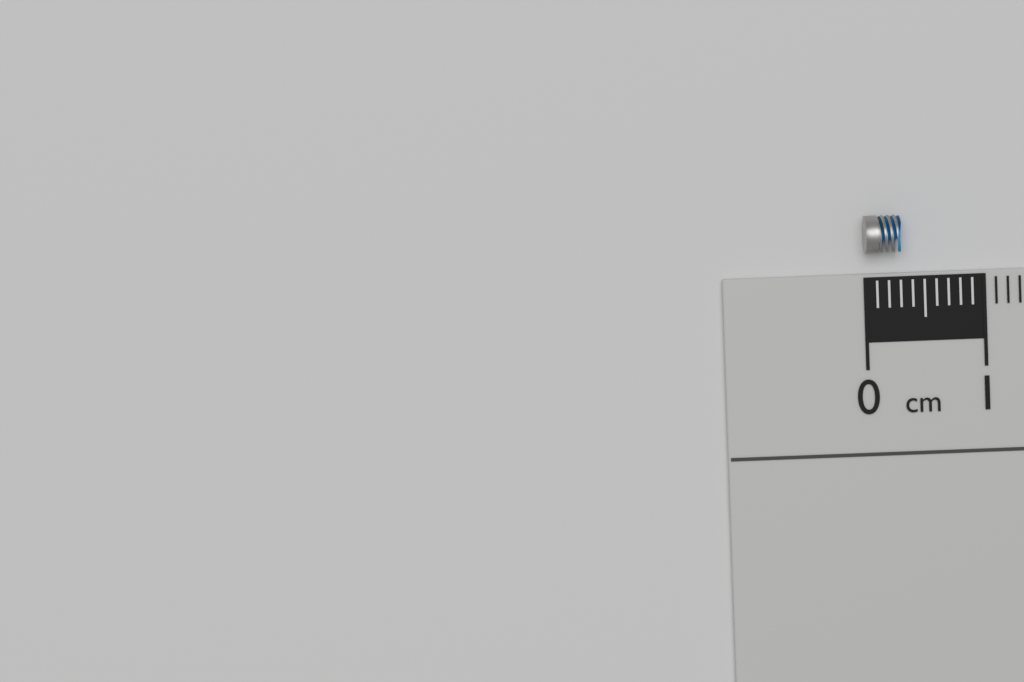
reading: 0.3 cm
